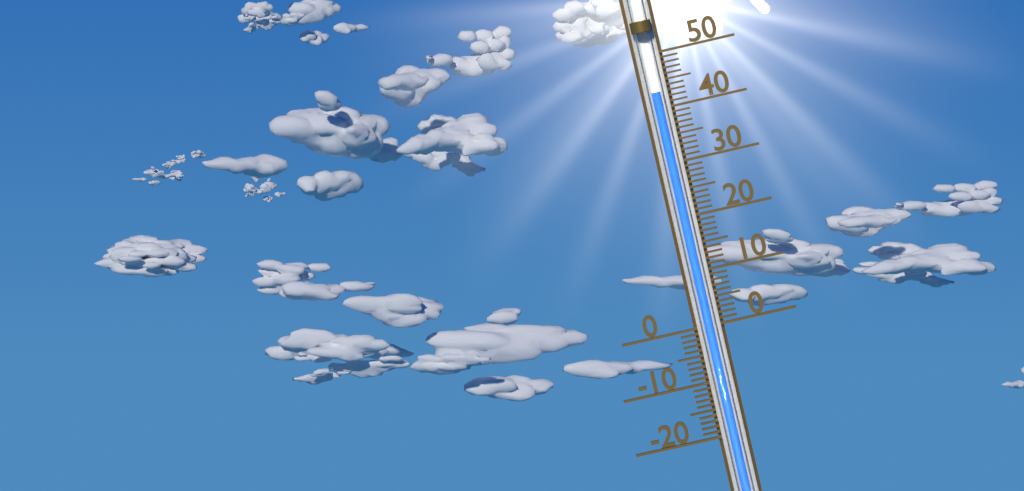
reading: 43 (no unit)
